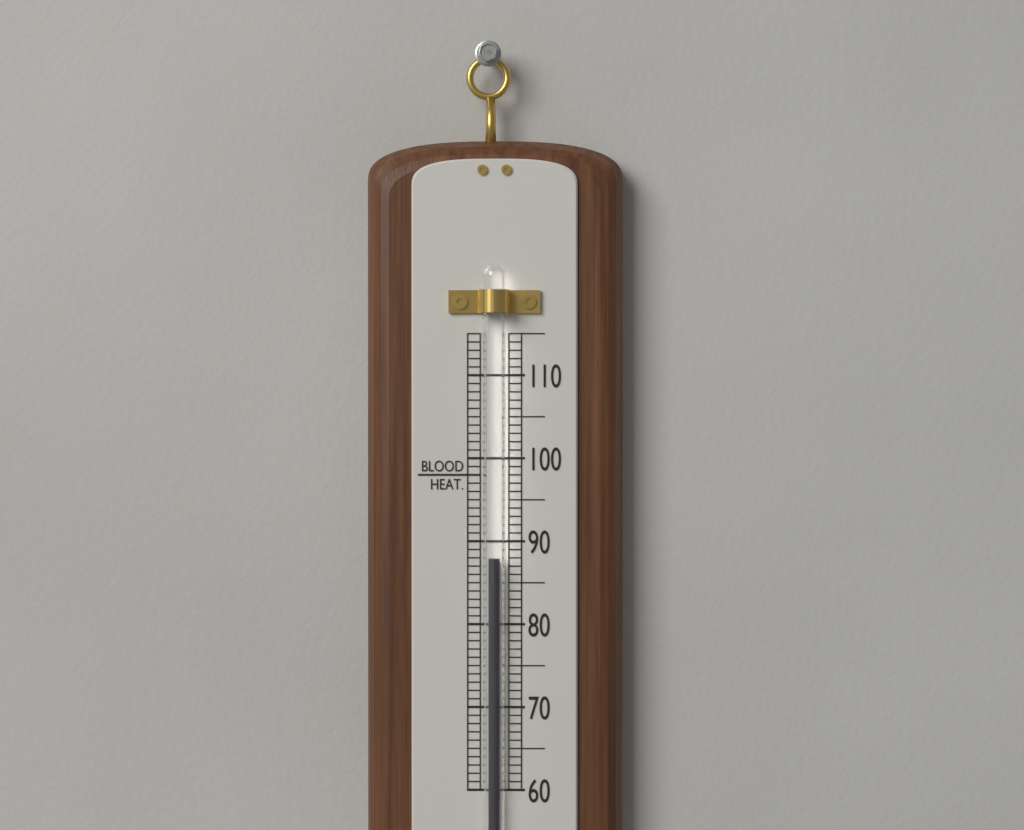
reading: 88 (no unit)
